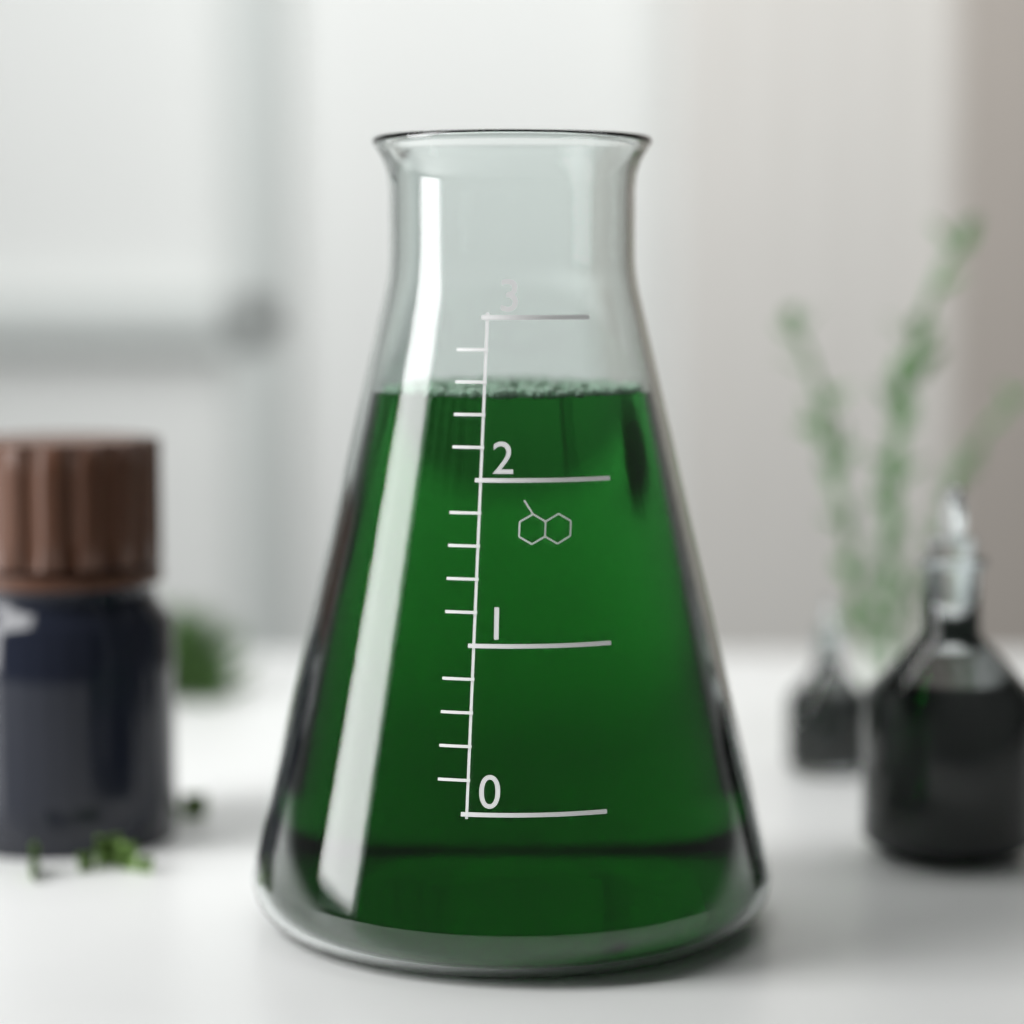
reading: 2.5 (no unit)
